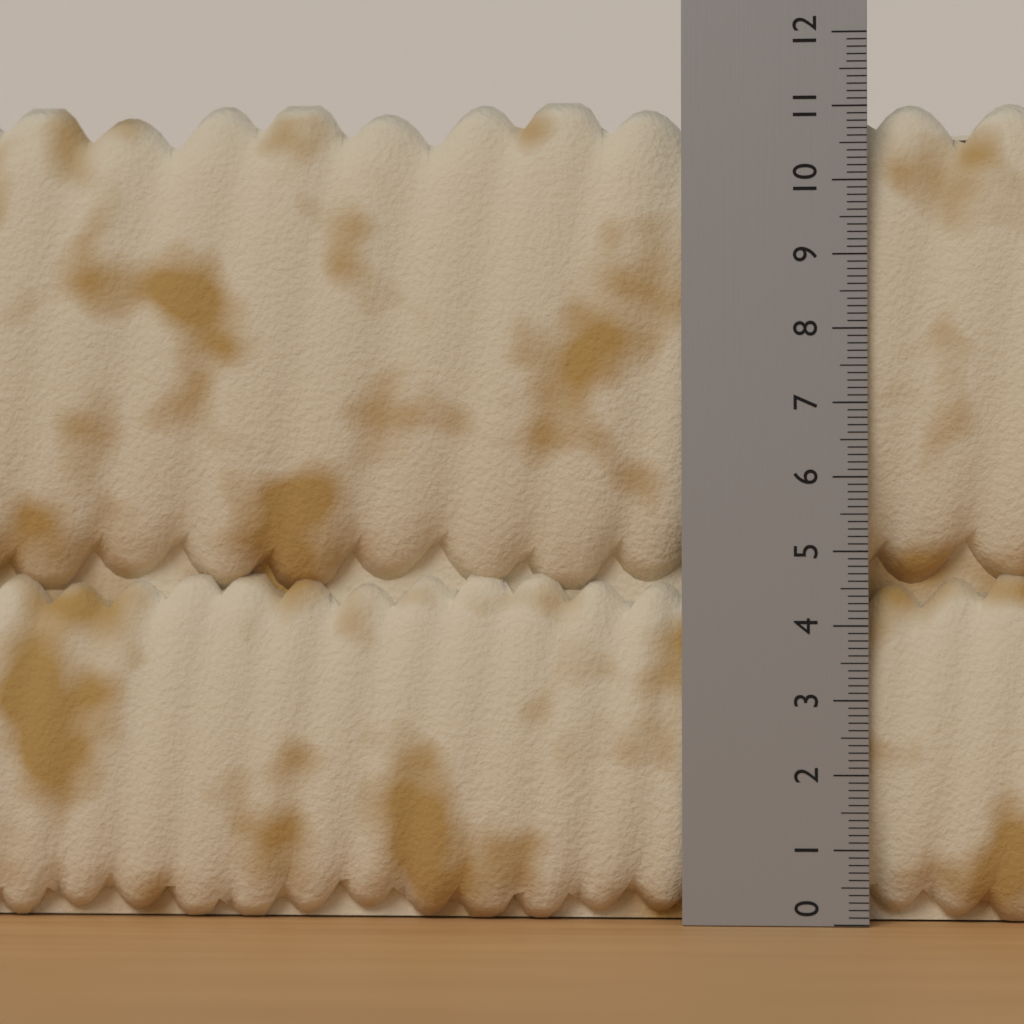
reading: 11.2 (no unit)
